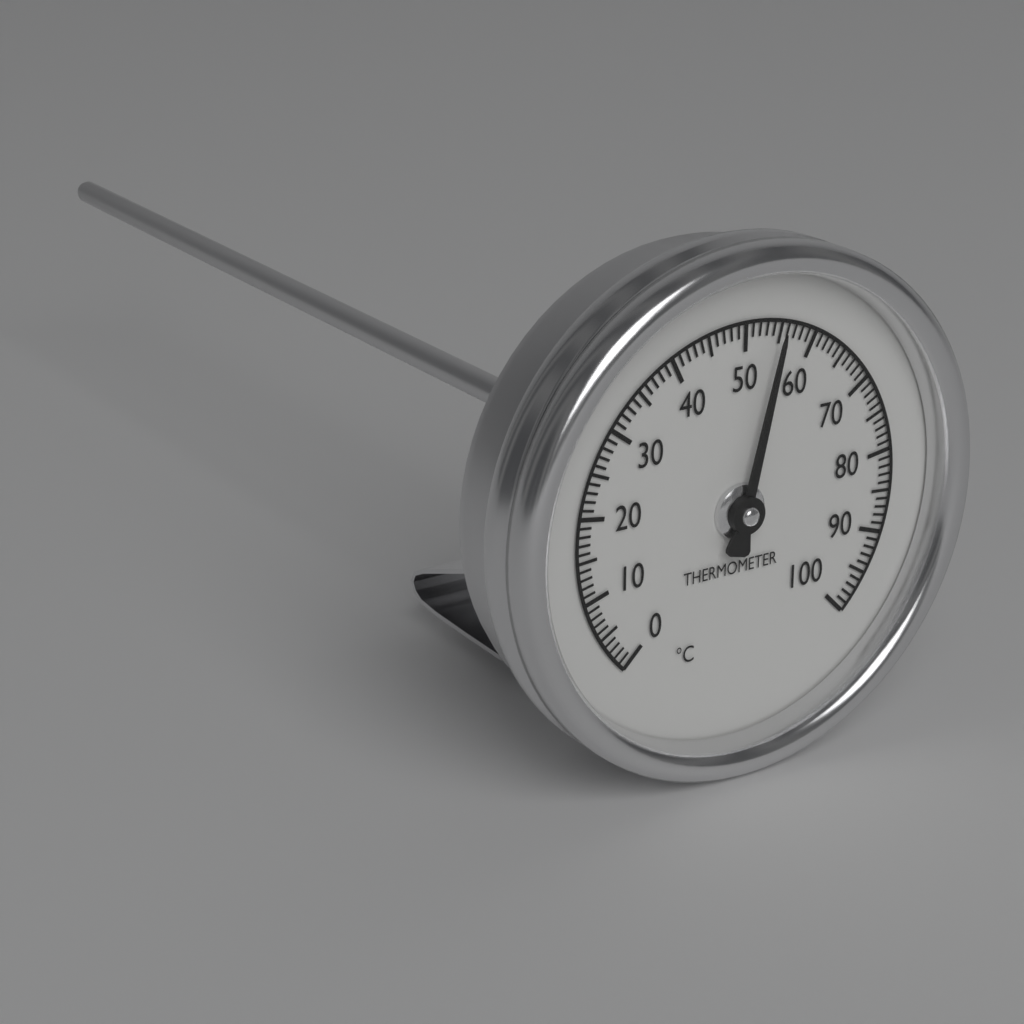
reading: 55 °C
